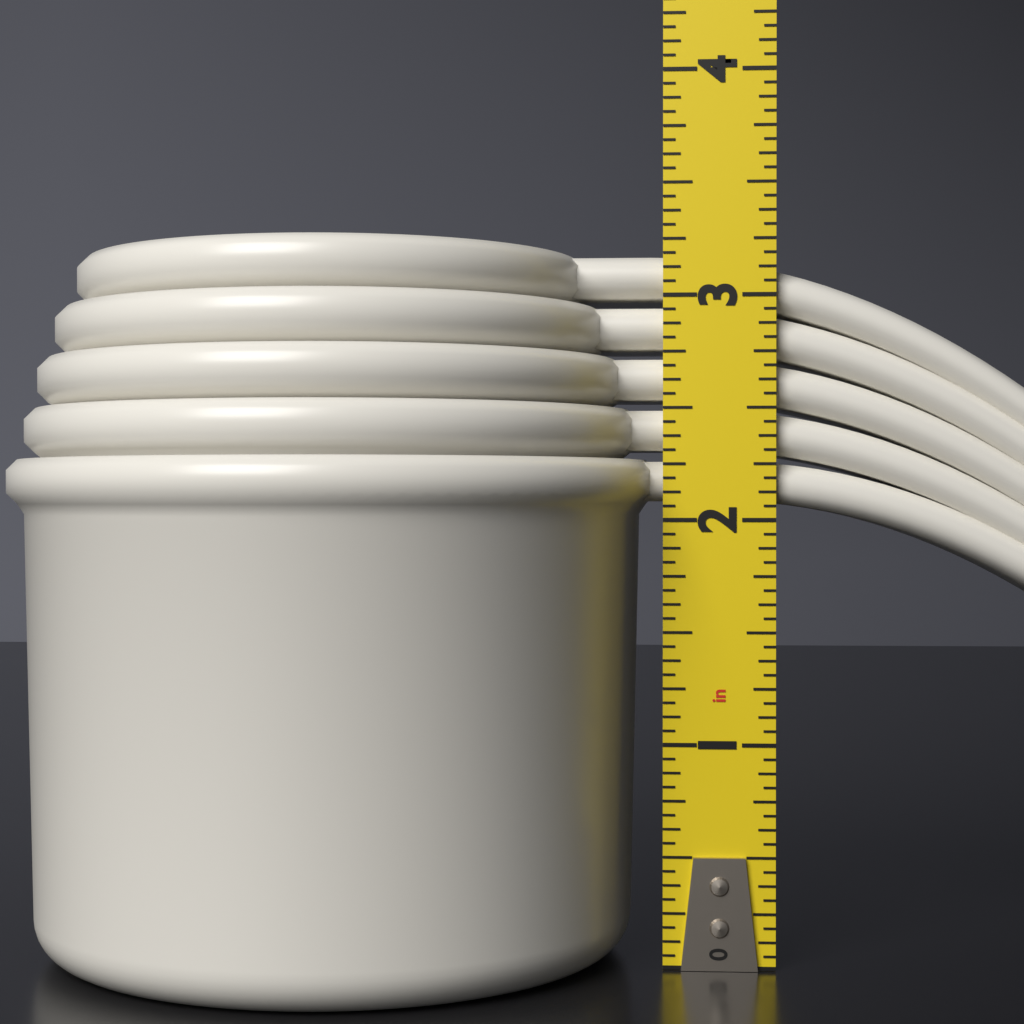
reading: 3.1875 in
